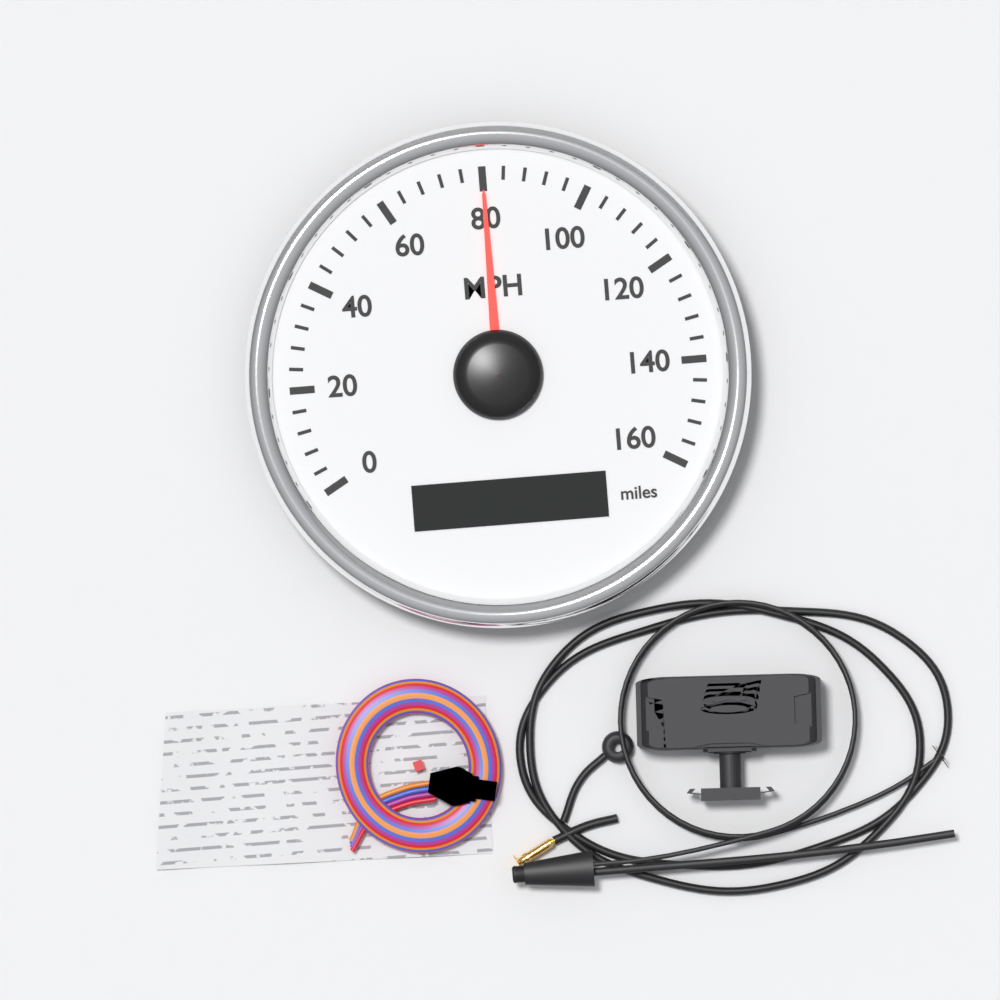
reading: 80 MPH
